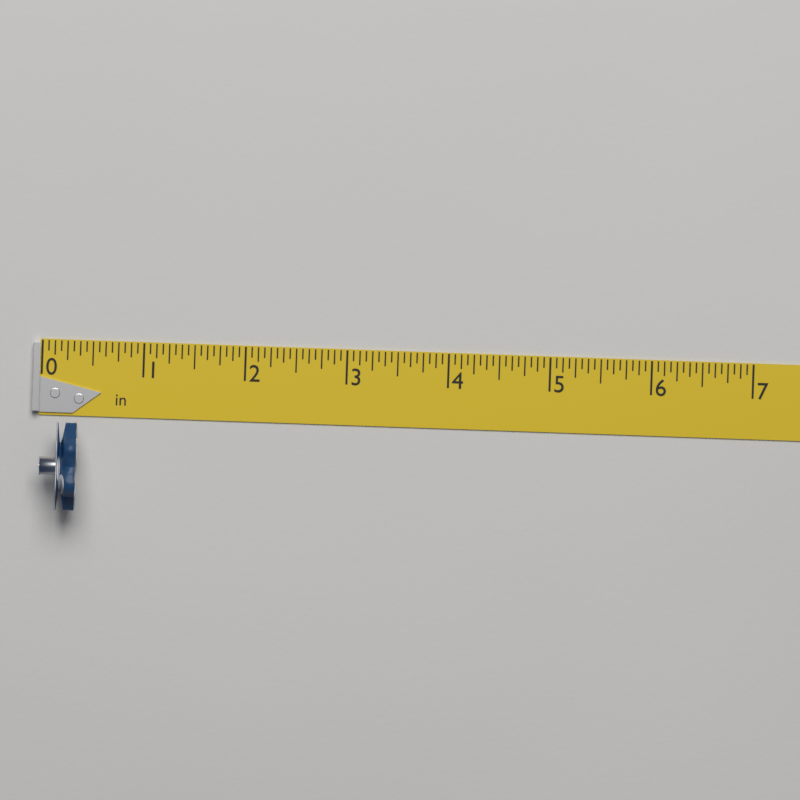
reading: 0.3750 in
